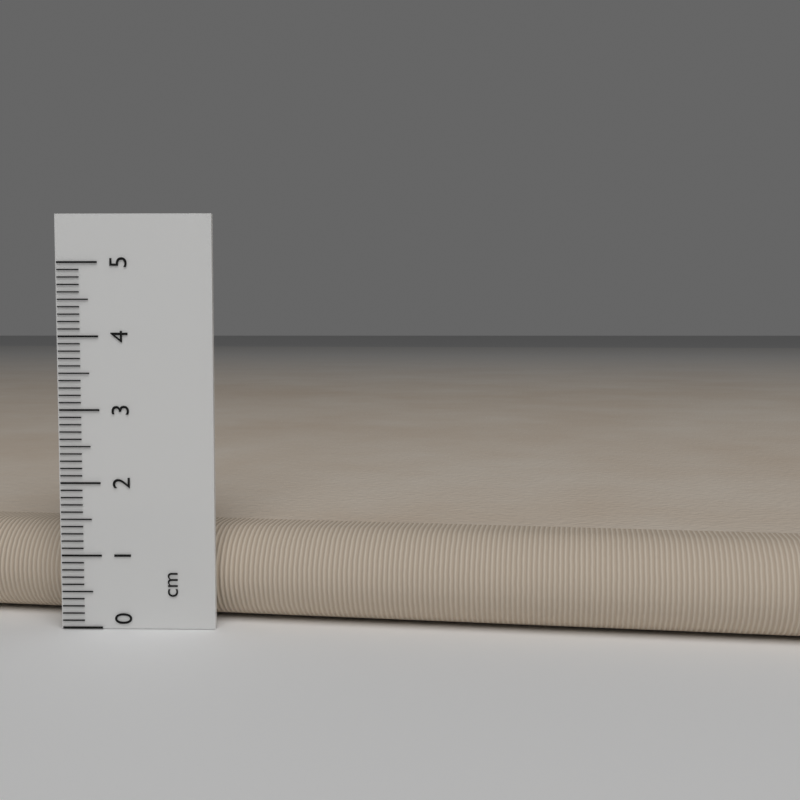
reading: 1.3 cm
